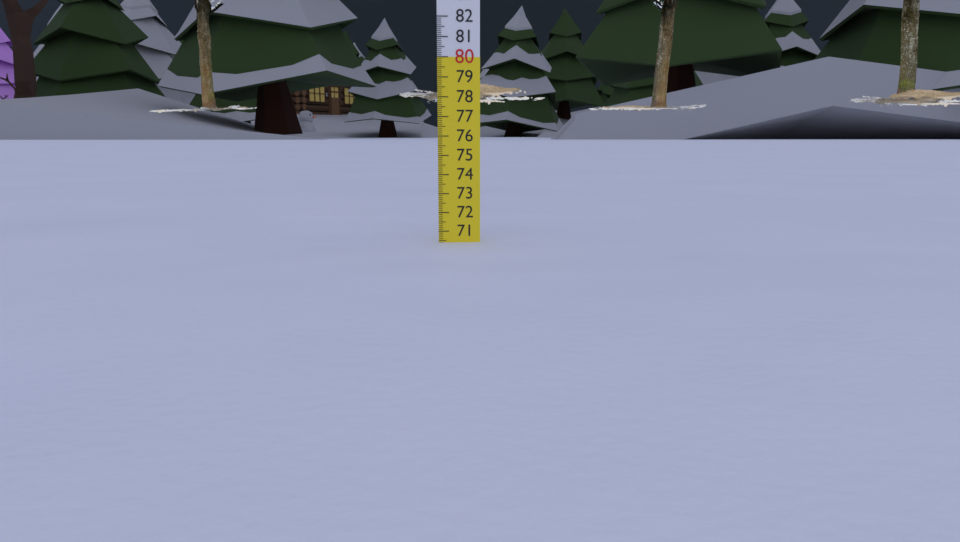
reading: 70.4 cm
